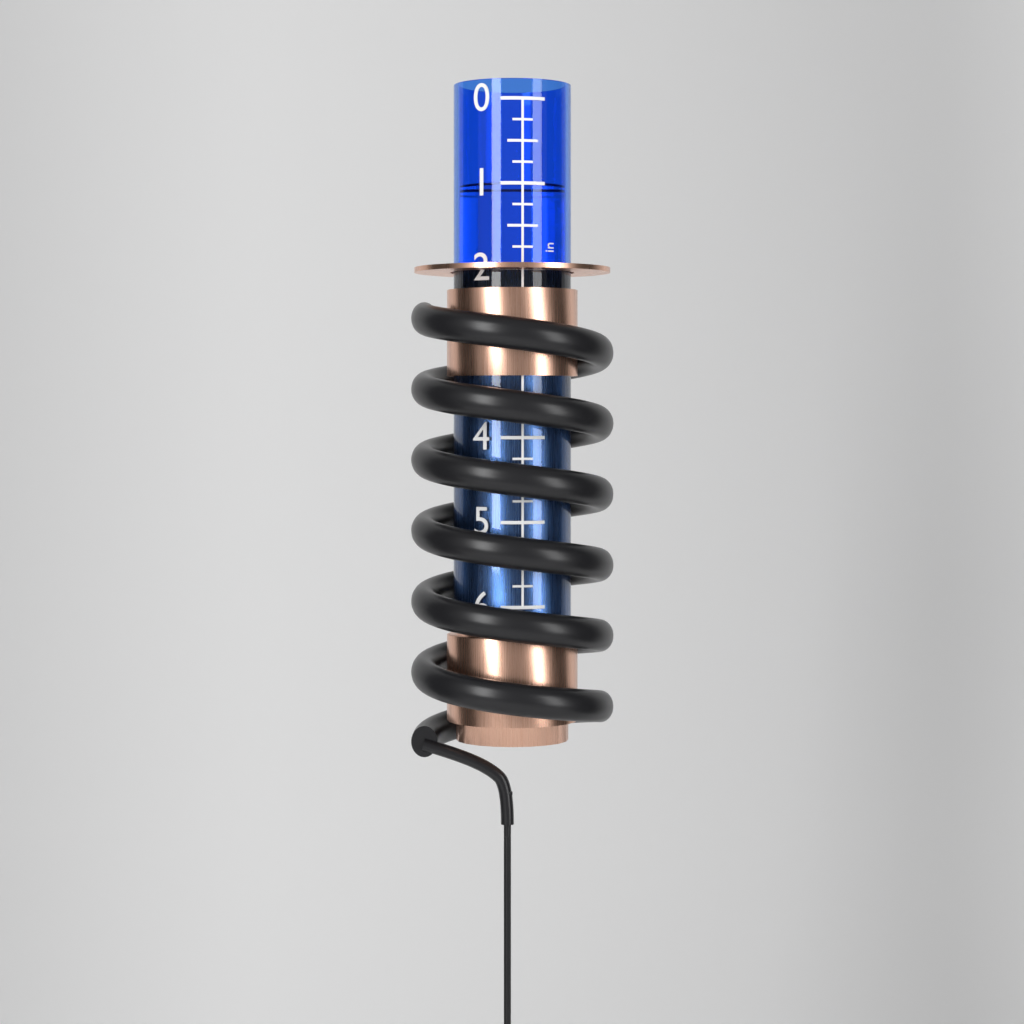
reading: 1.00 in
